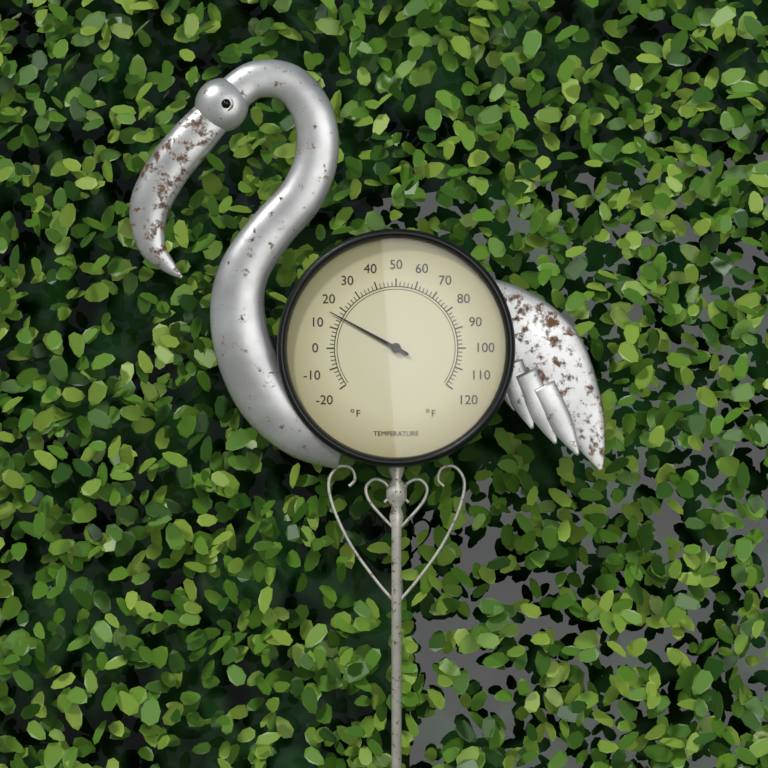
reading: 16 °F
